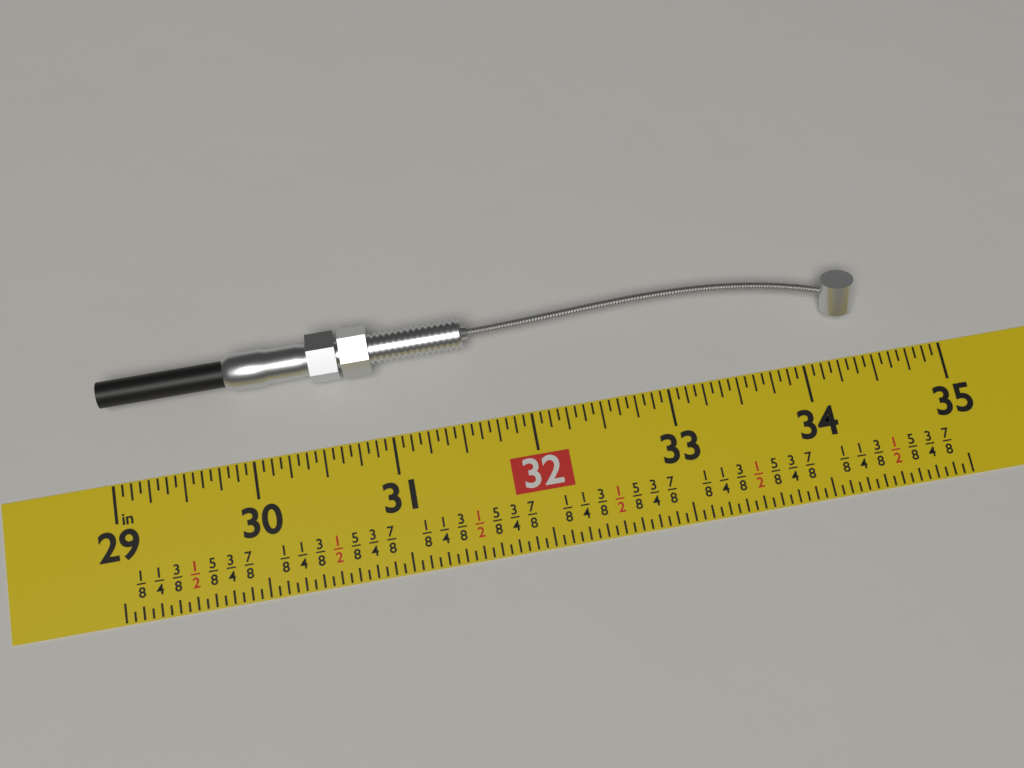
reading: 34.4375 in
